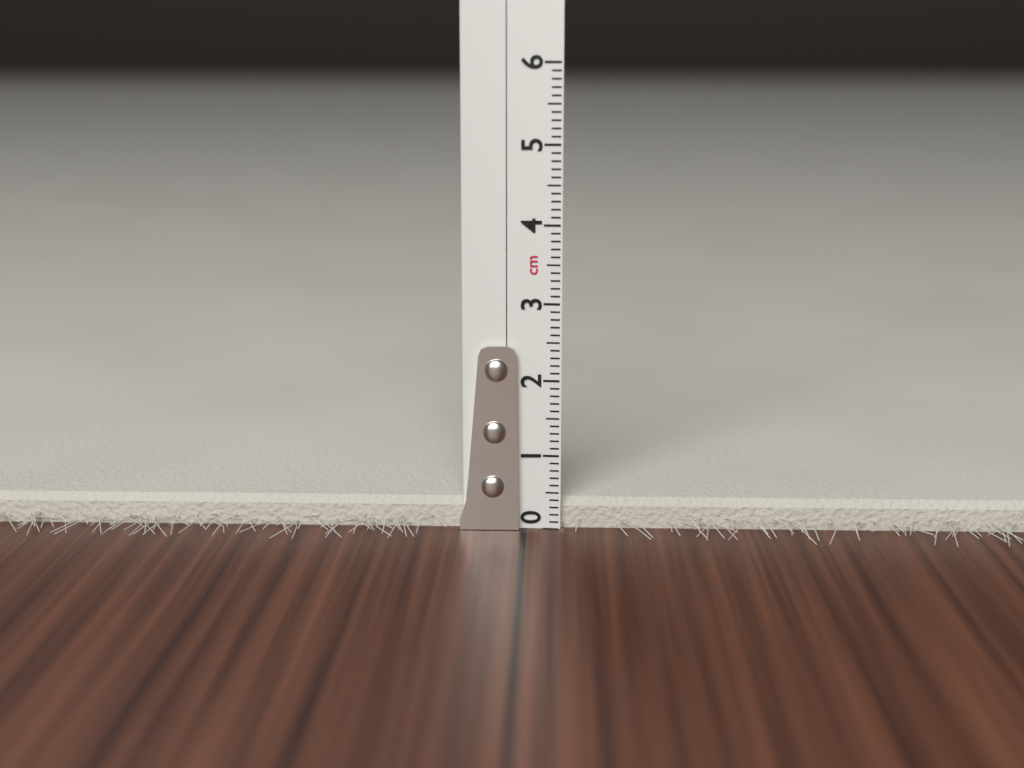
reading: 0.4 cm
